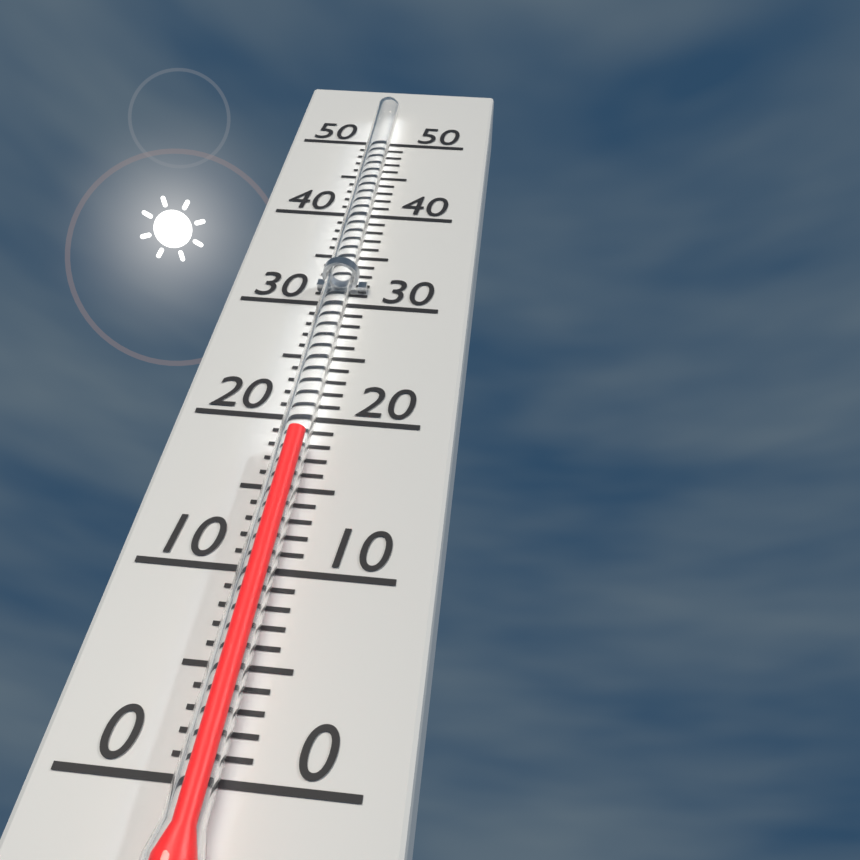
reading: 18 (no unit)
